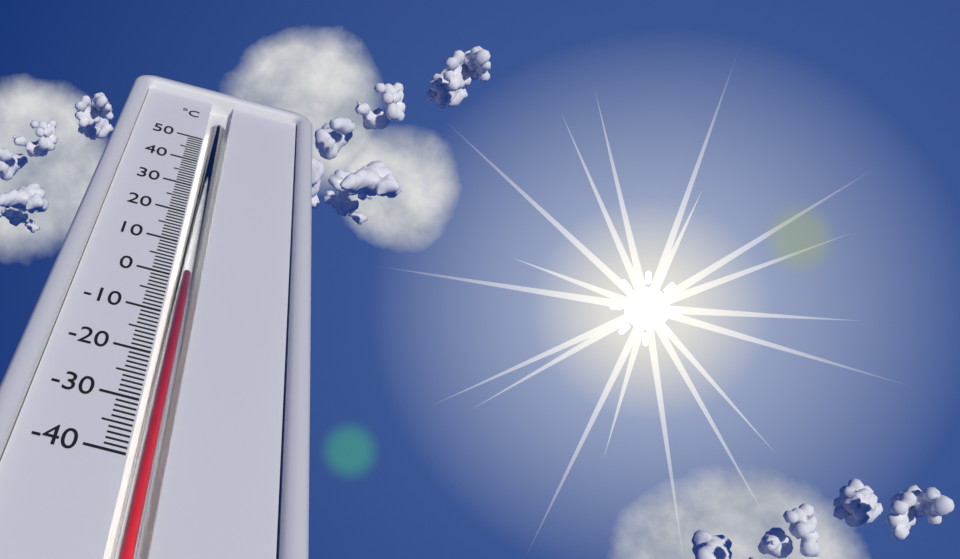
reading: 1 °C
